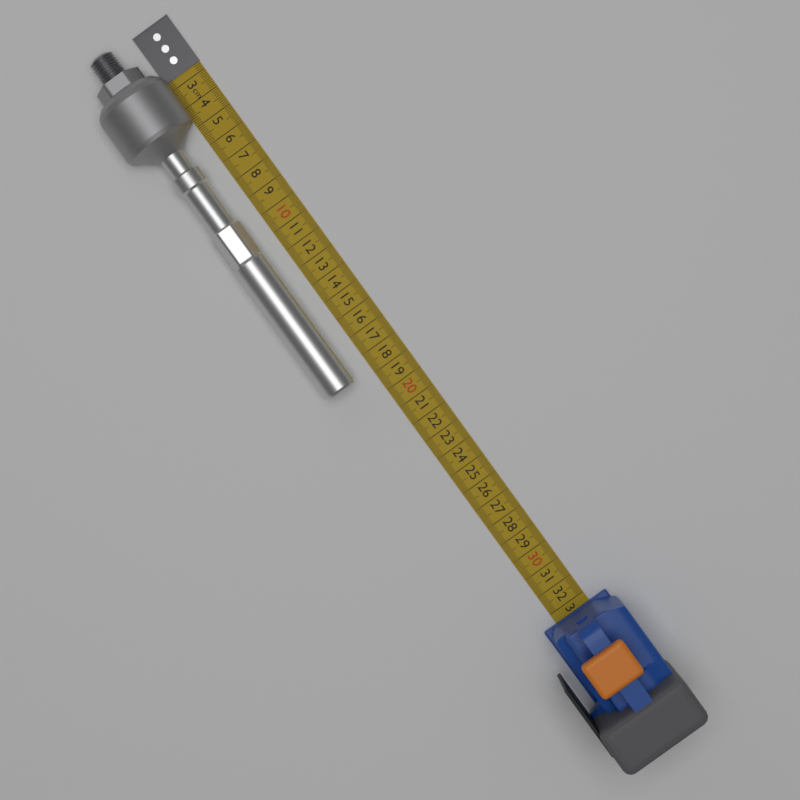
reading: 18.8 cm
